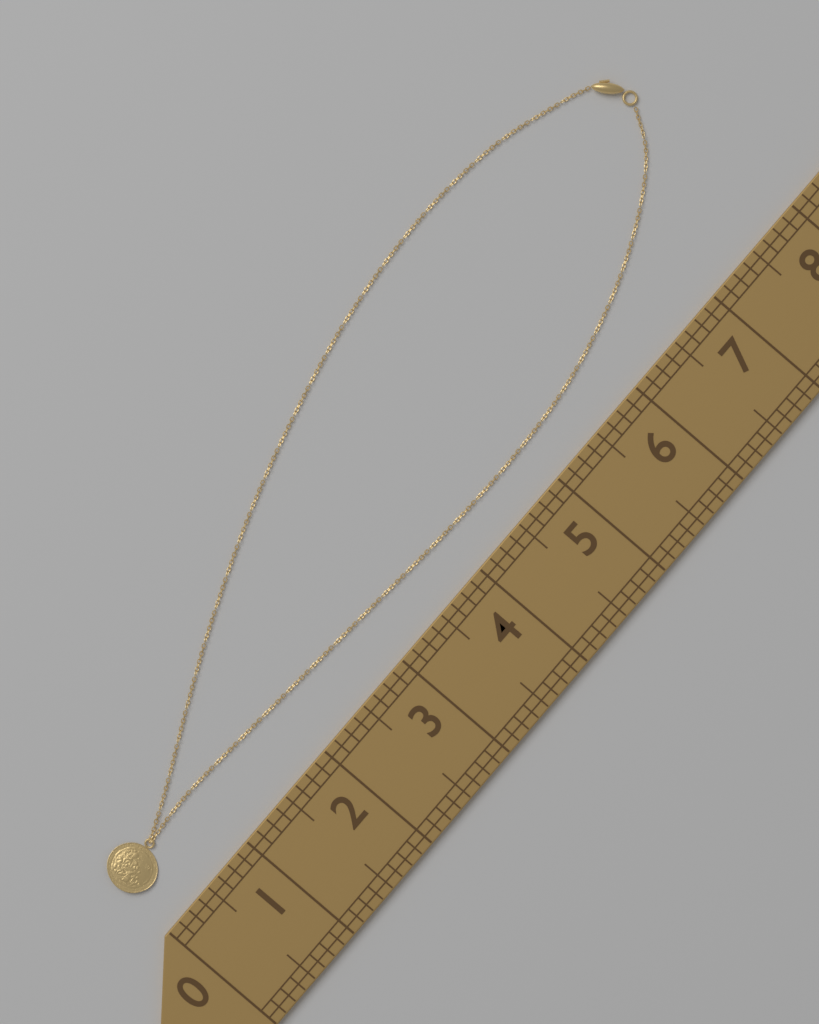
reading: 7.875 (no unit)
